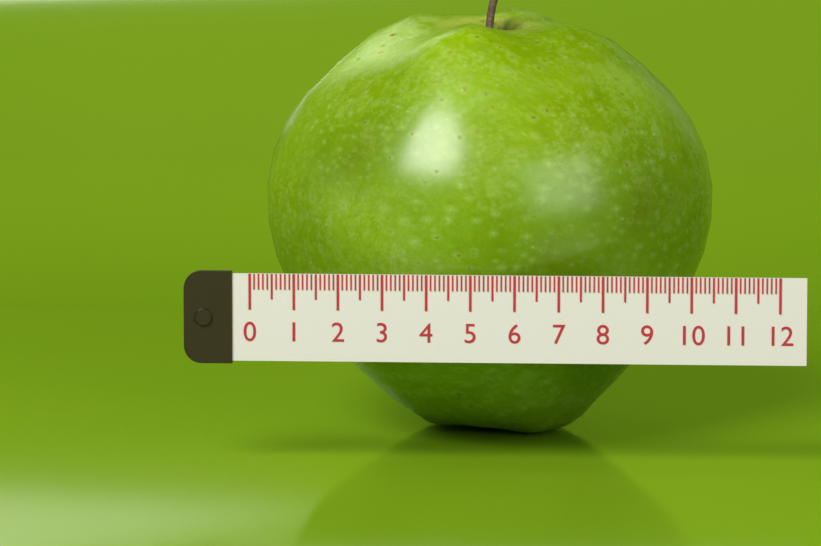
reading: 10.4 (no unit)
